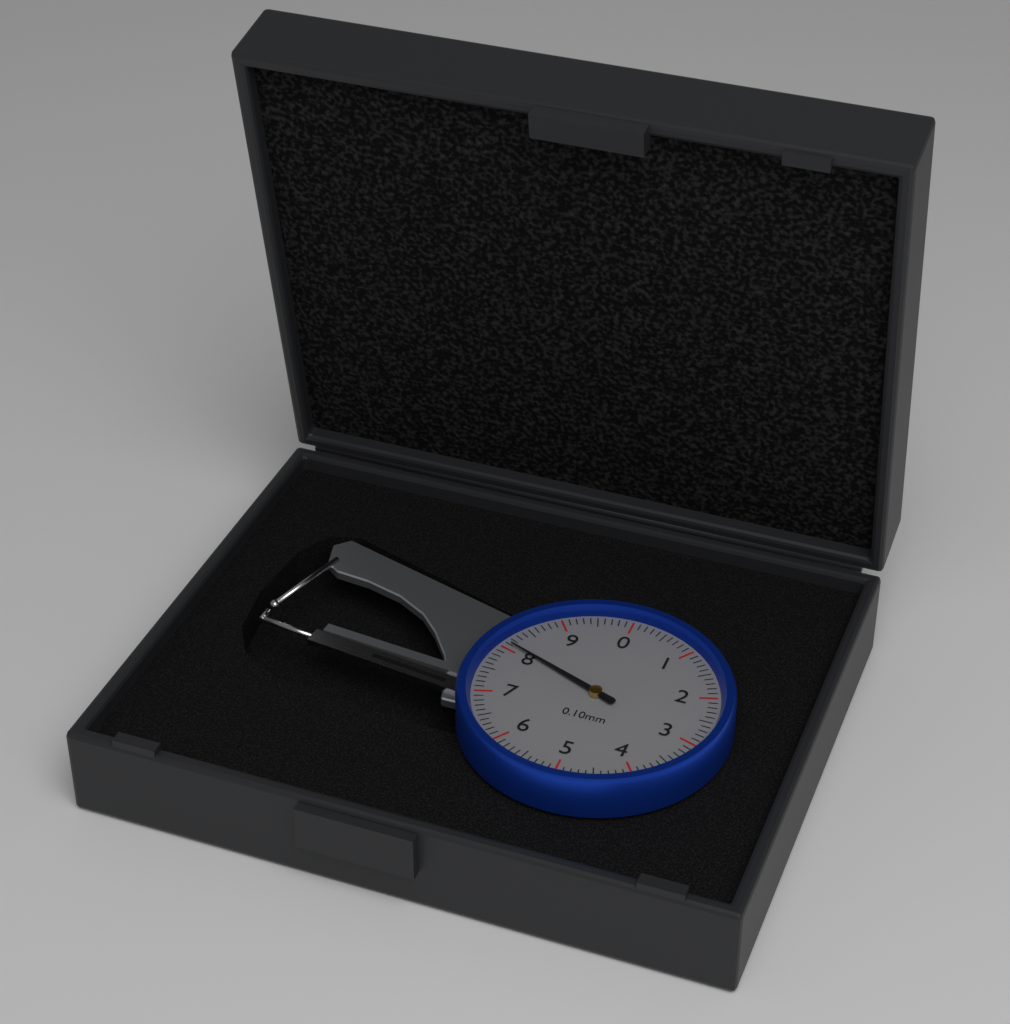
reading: 8.1 mm
